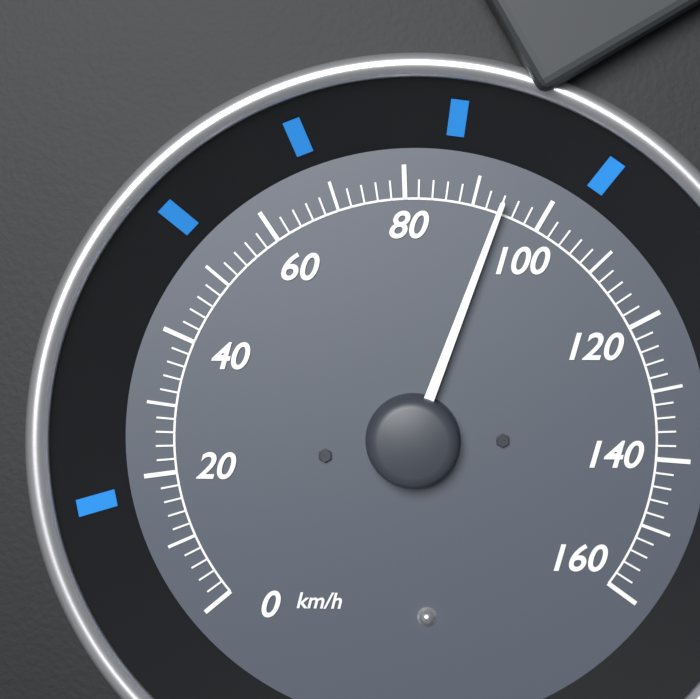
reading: 94 km/h
